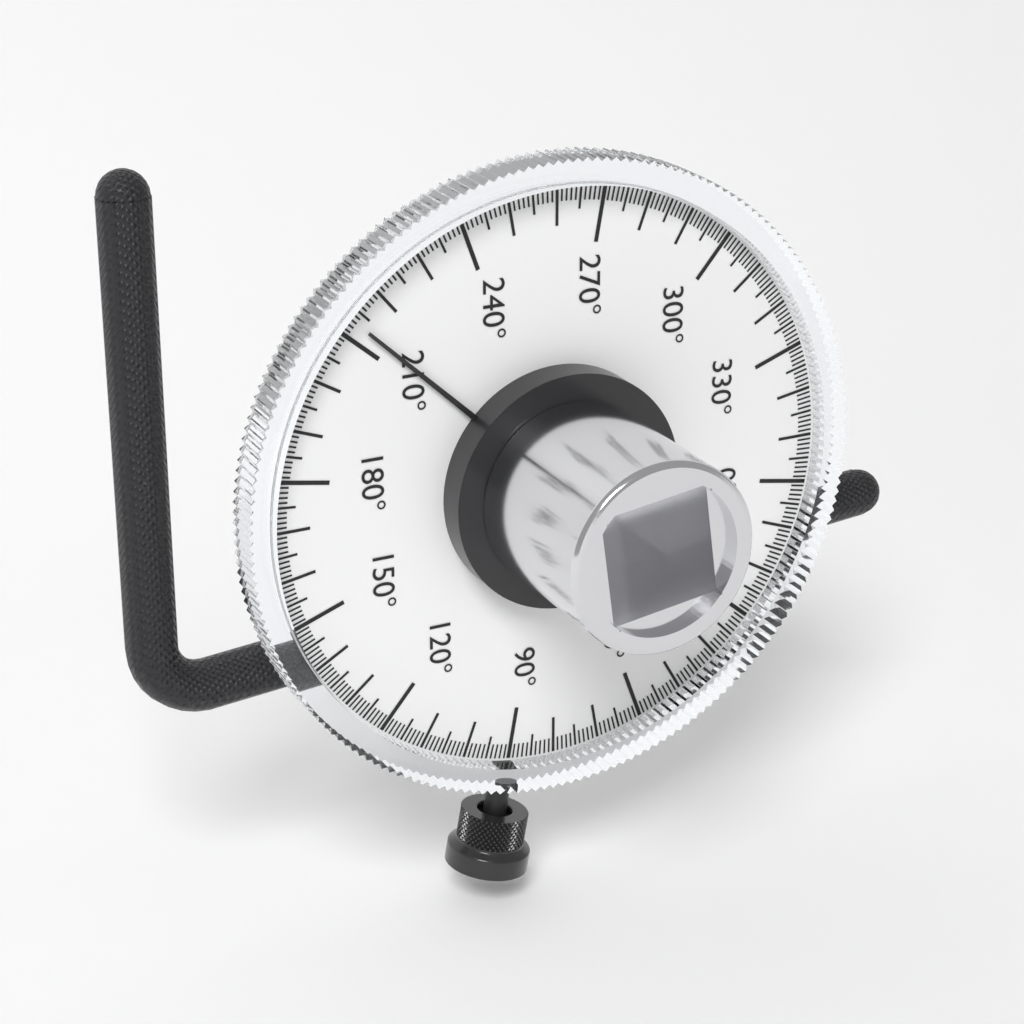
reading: 213 °
